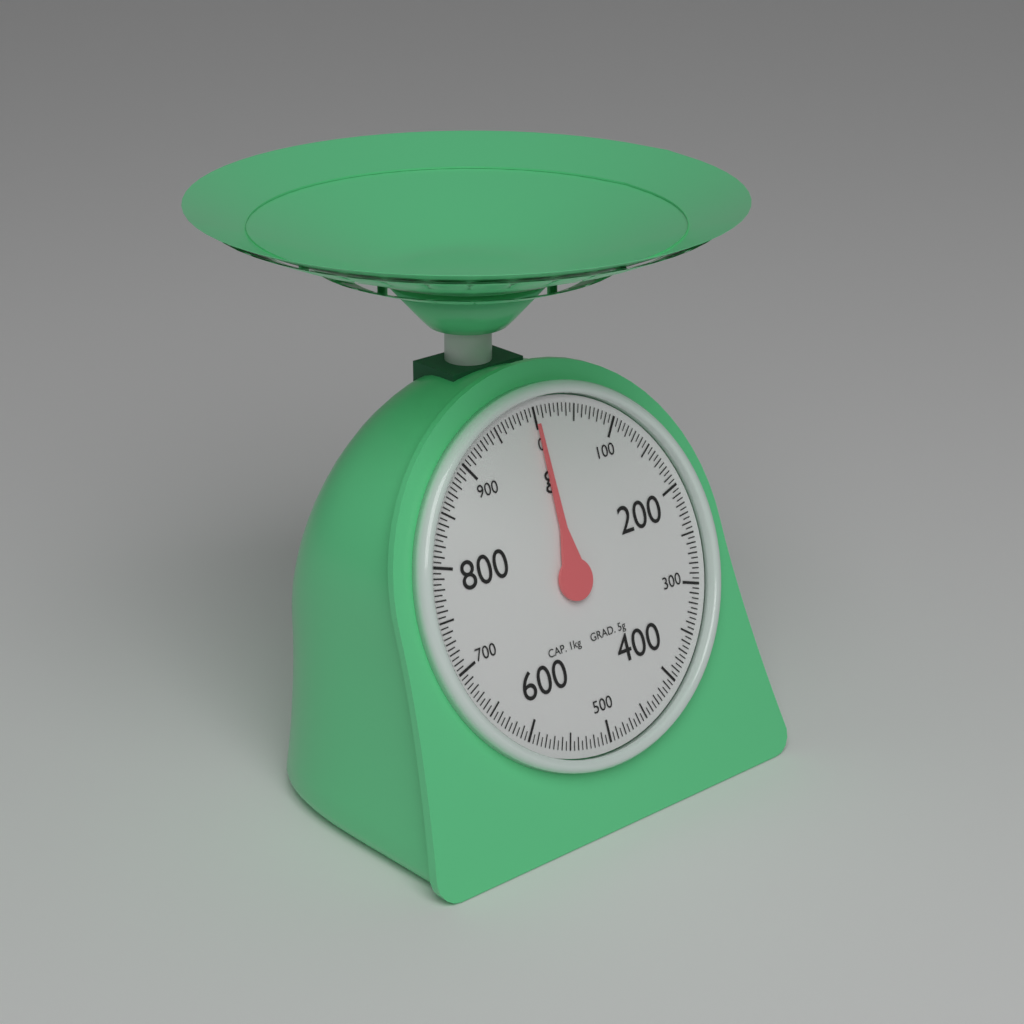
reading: 0 g
